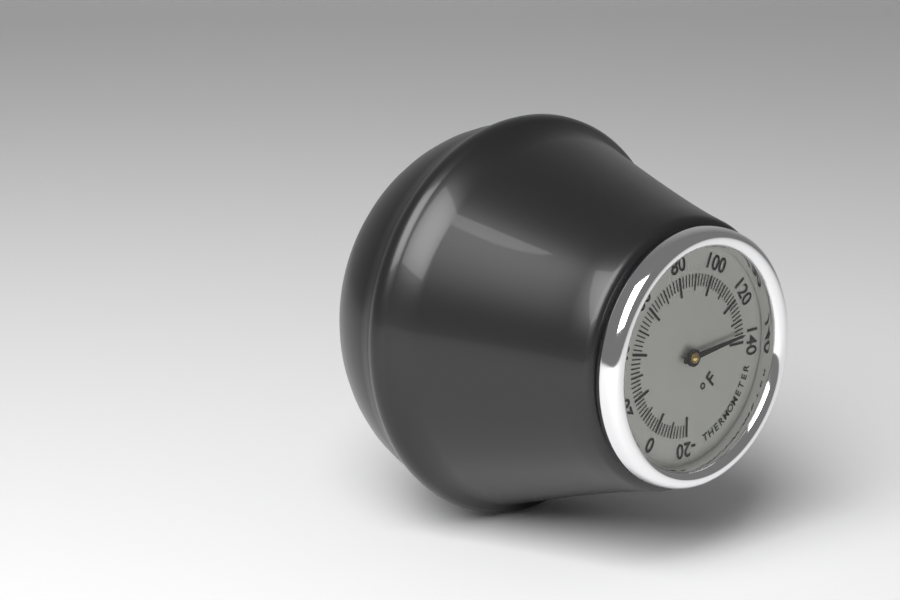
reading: 136 °F
